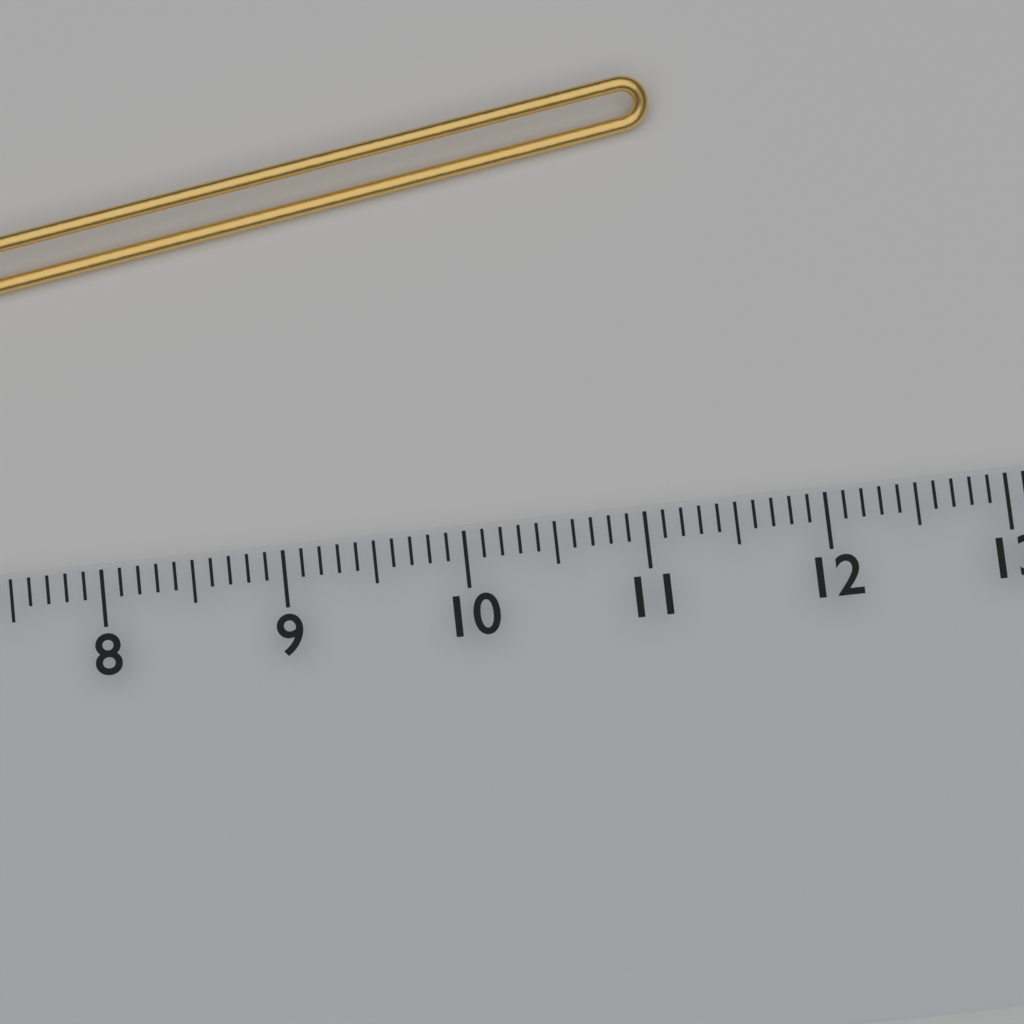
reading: 11.3 cm
